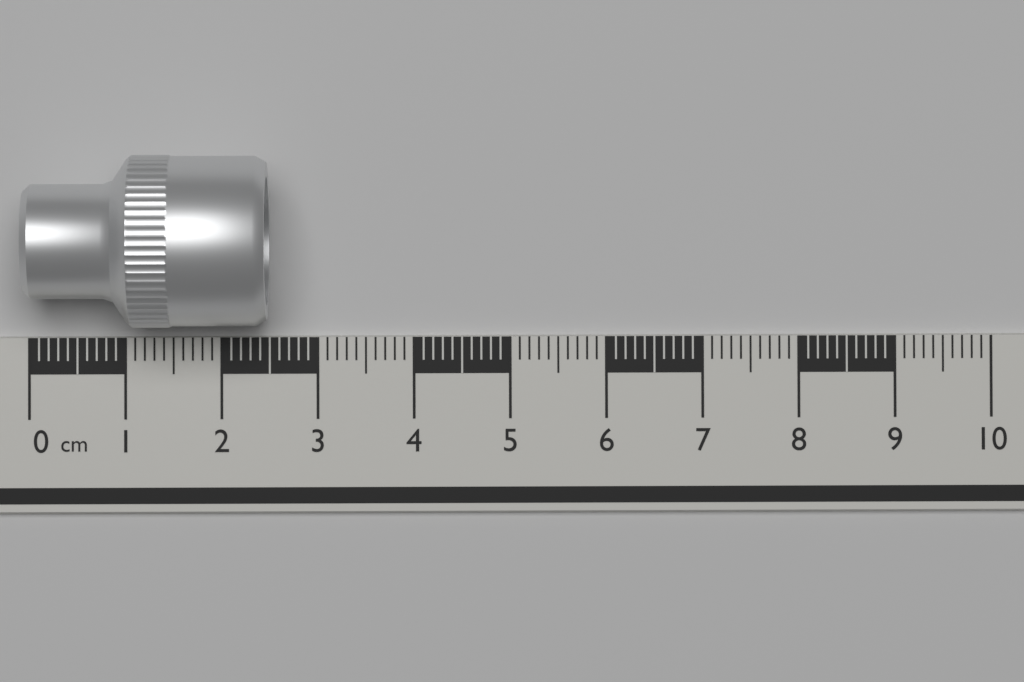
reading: 2.5 cm
